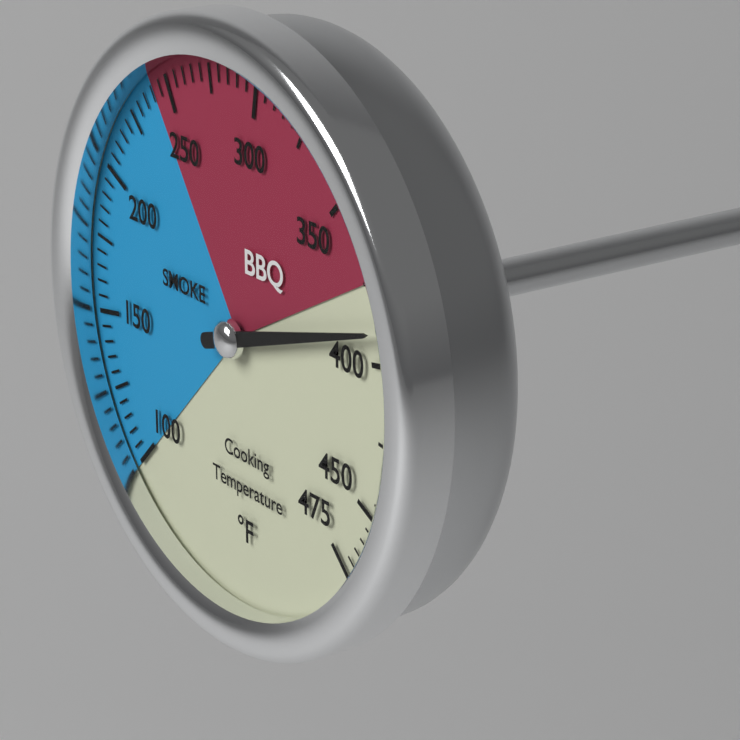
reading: 390 °F
